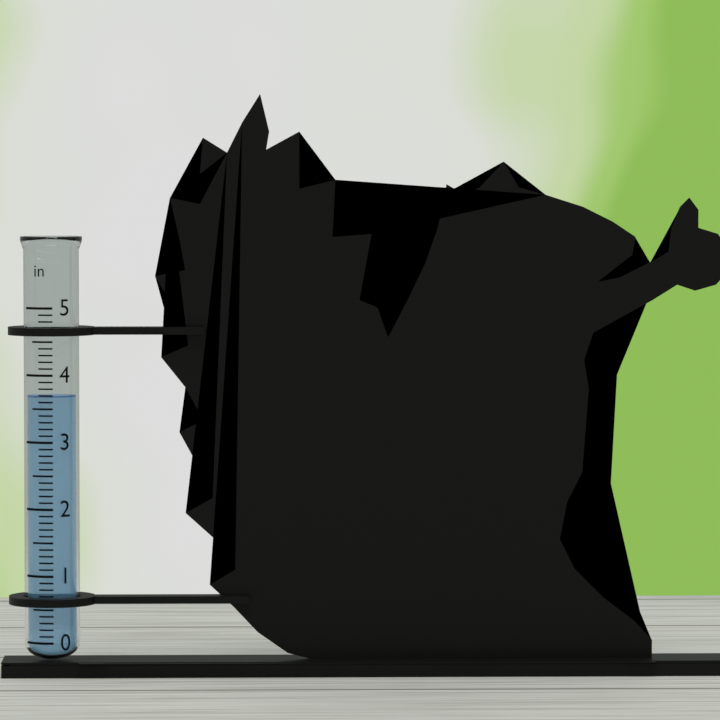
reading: 3.7 in
